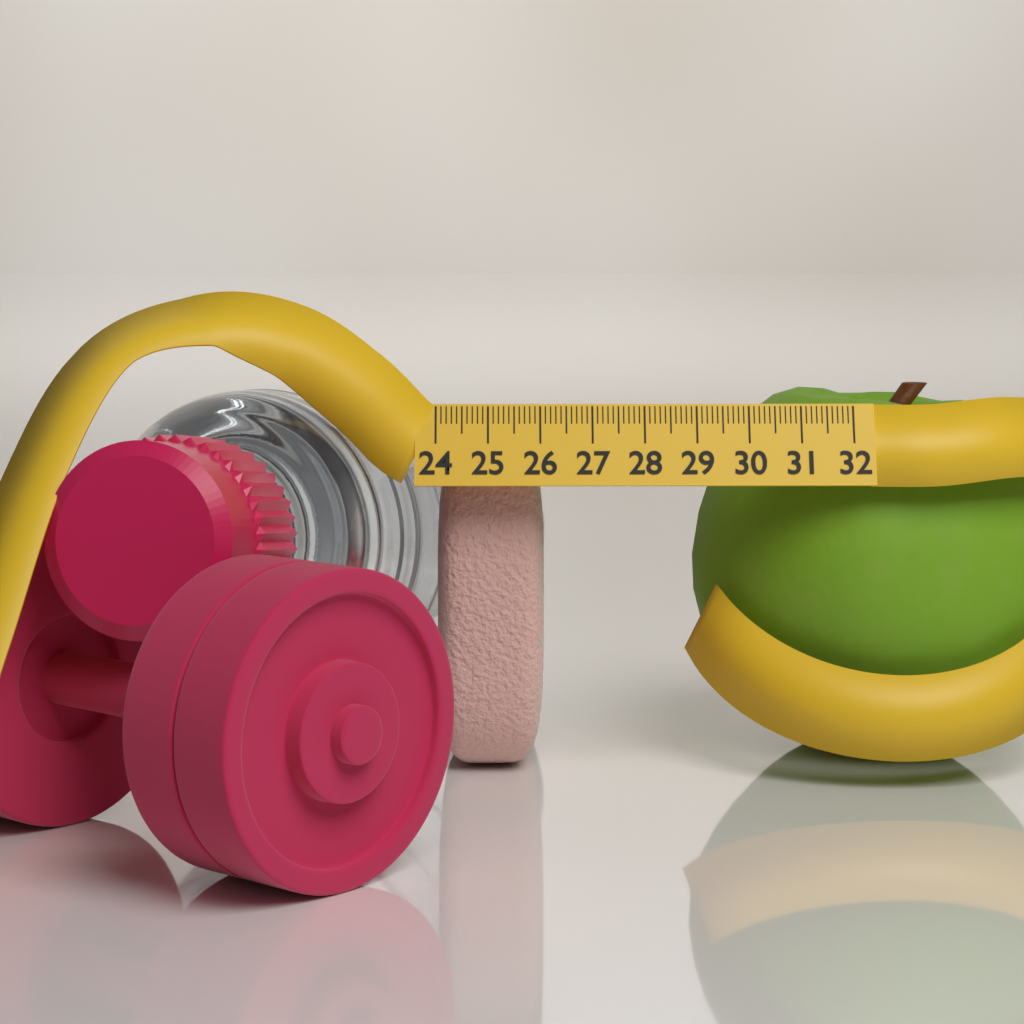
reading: 26.1 (no unit)
